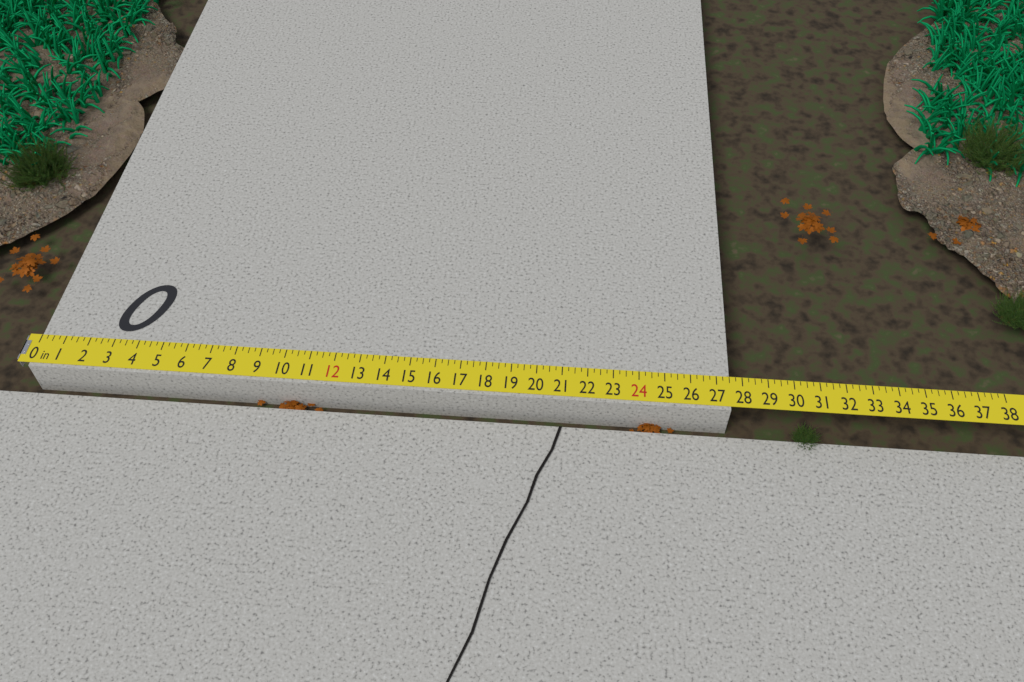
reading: 27.50 in
